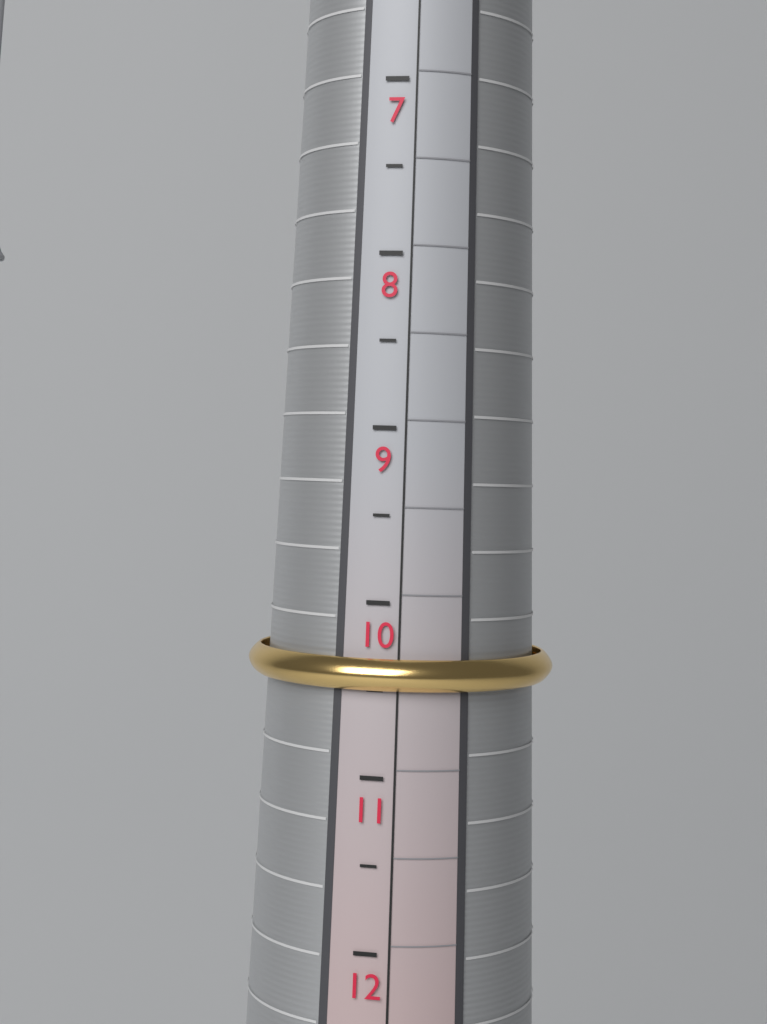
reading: 10.5 (no unit)
